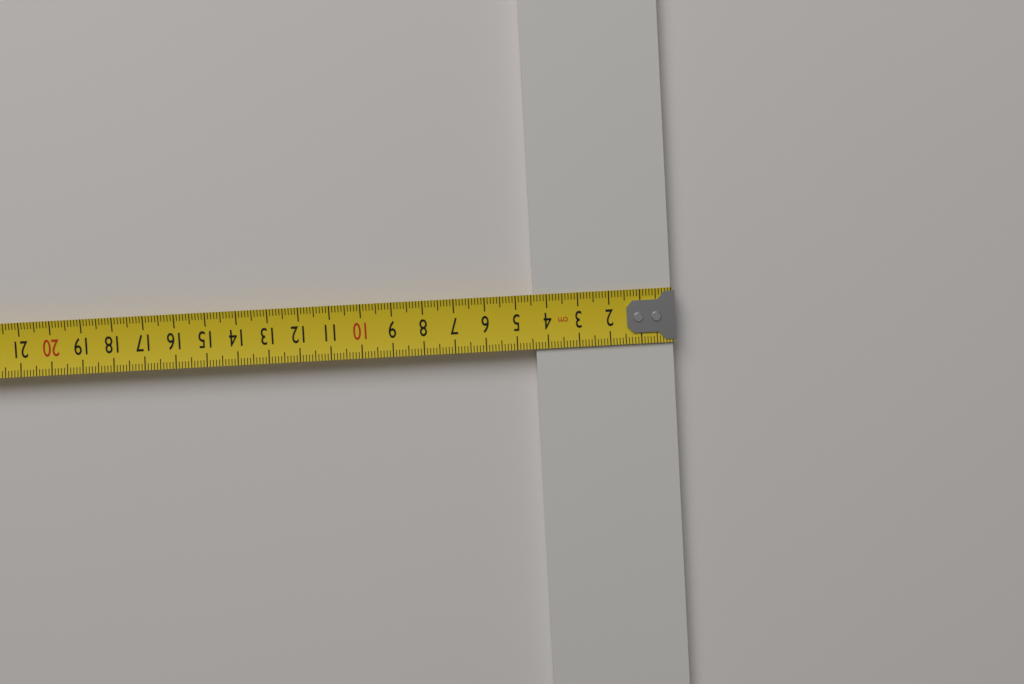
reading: 4.4 cm
